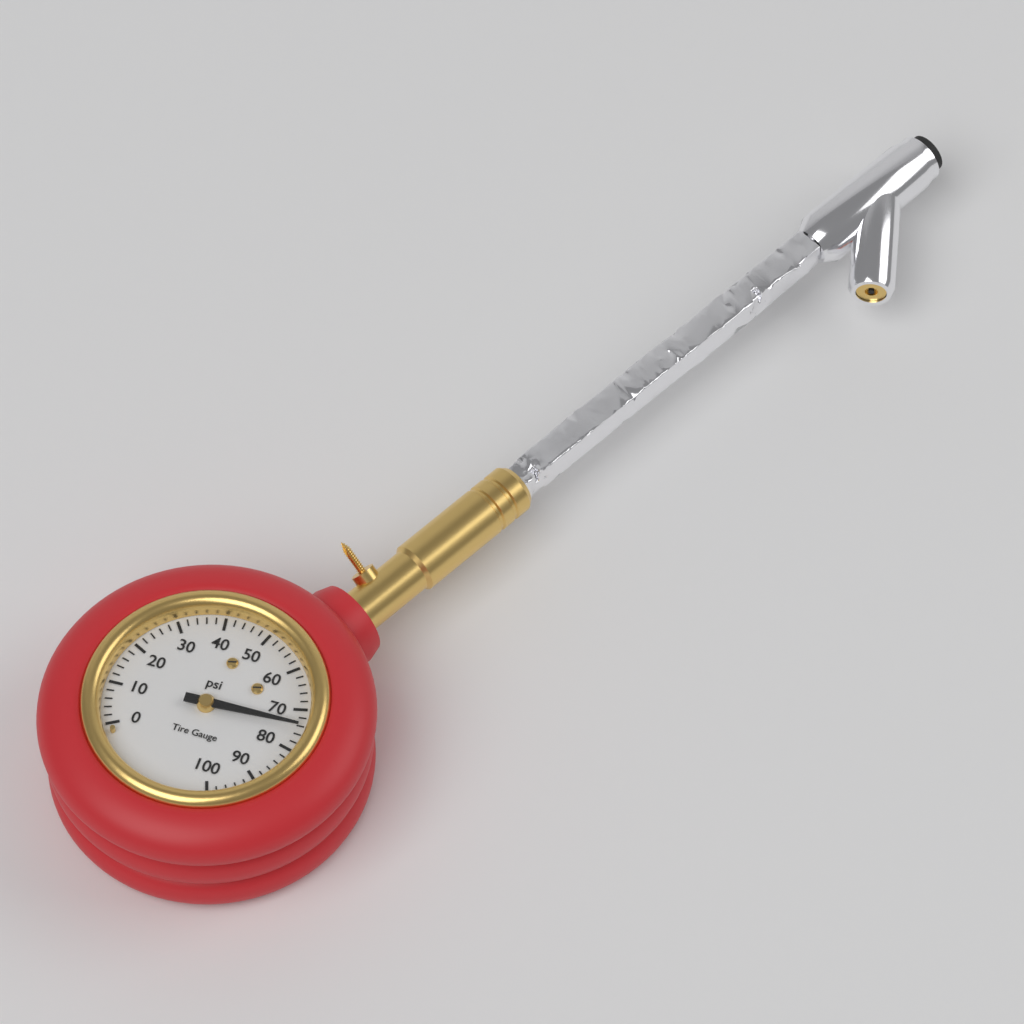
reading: 74 psi
